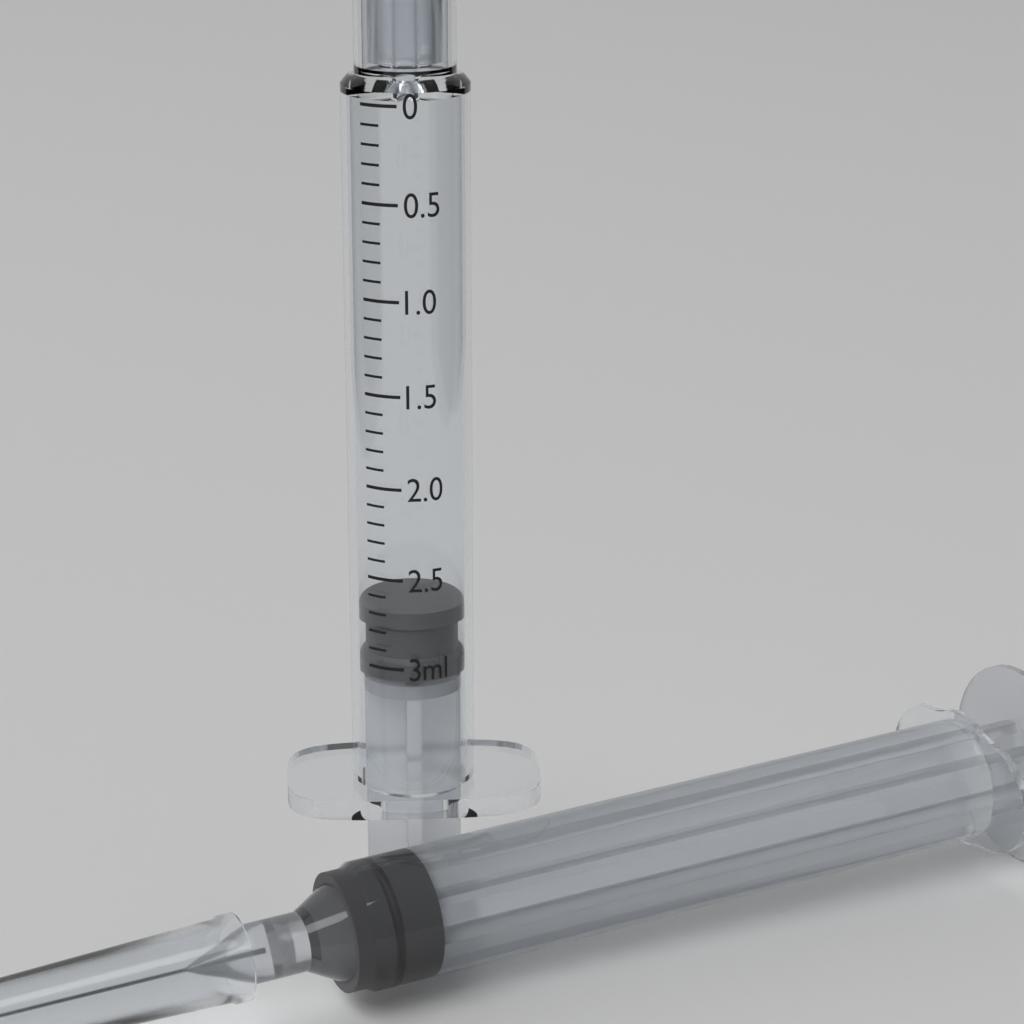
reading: 2.7 ml
